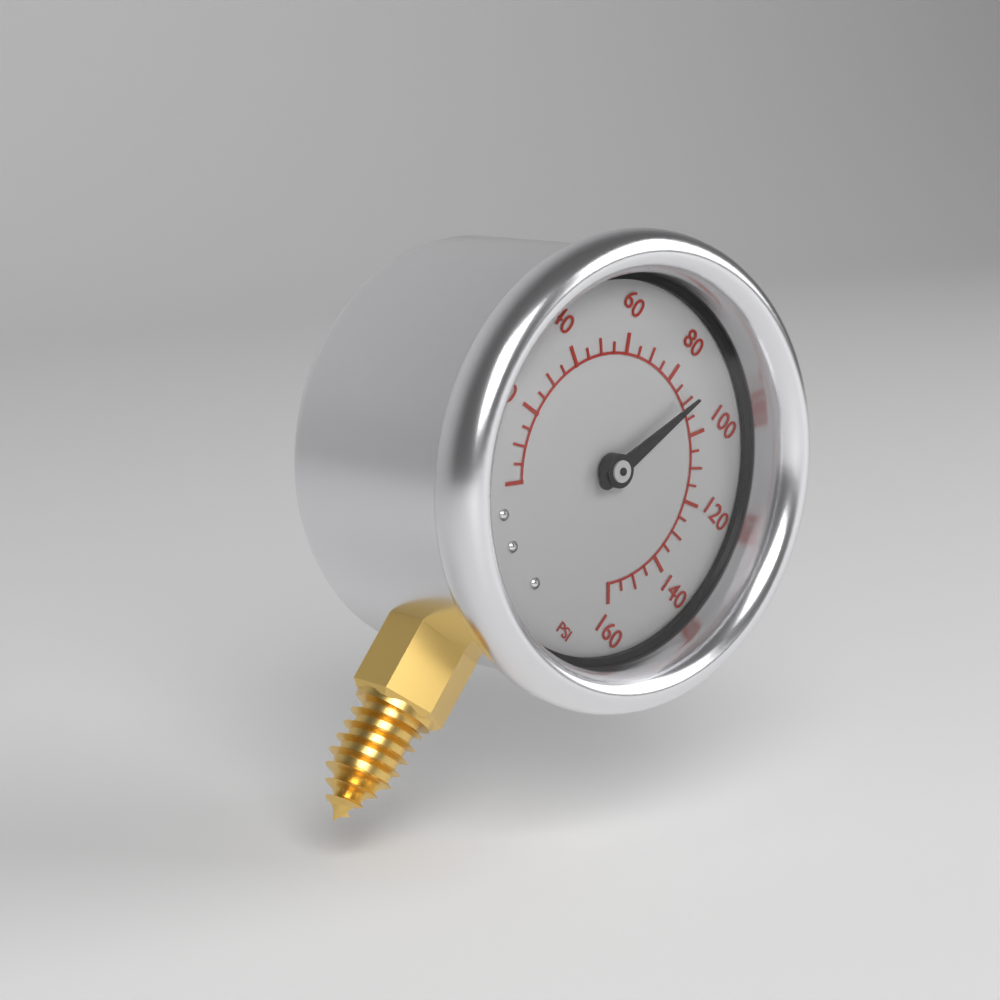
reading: 90 psi
